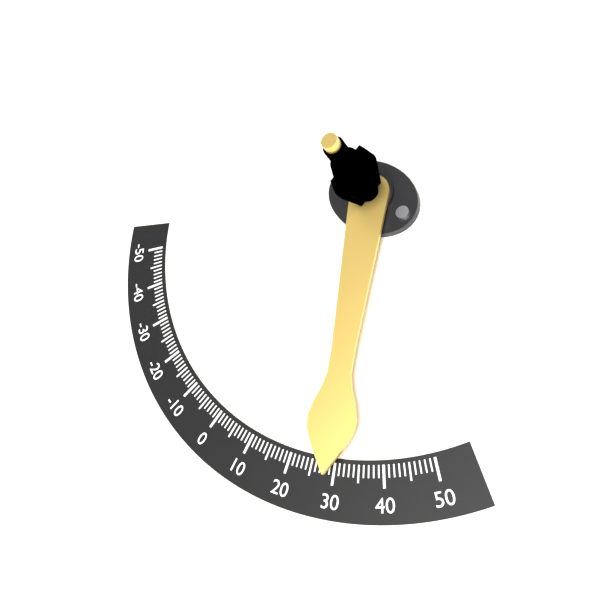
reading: 29 (no unit)
